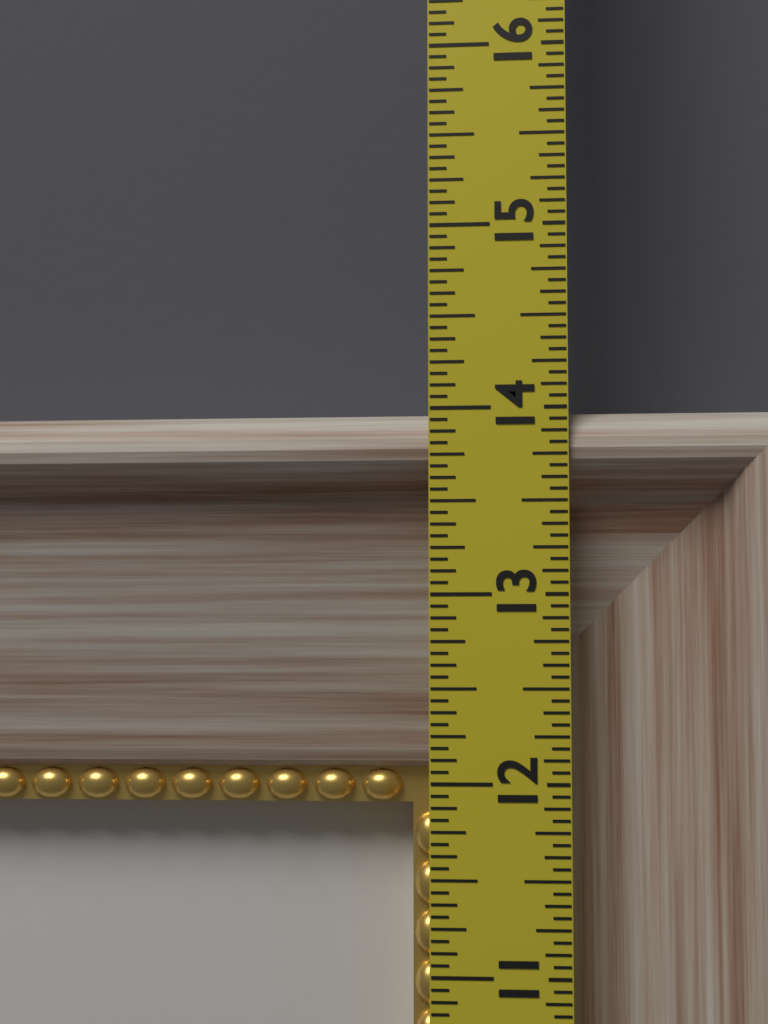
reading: 14.0000 in
